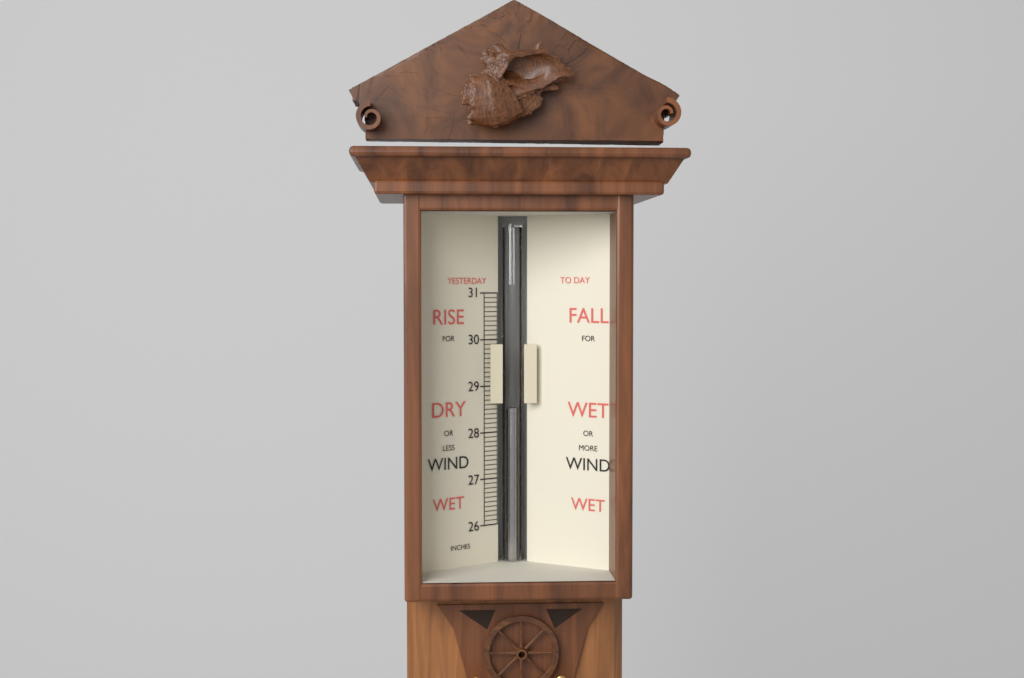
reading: 28.5 in
